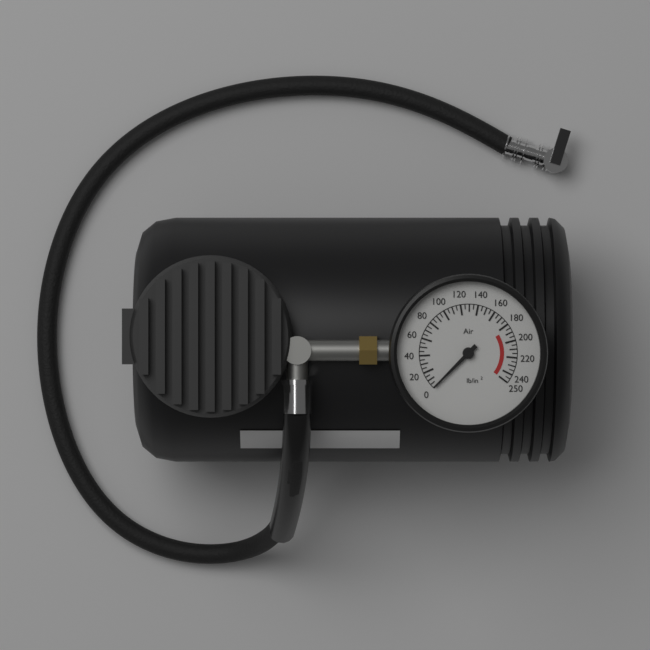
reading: 0 lb/in²
